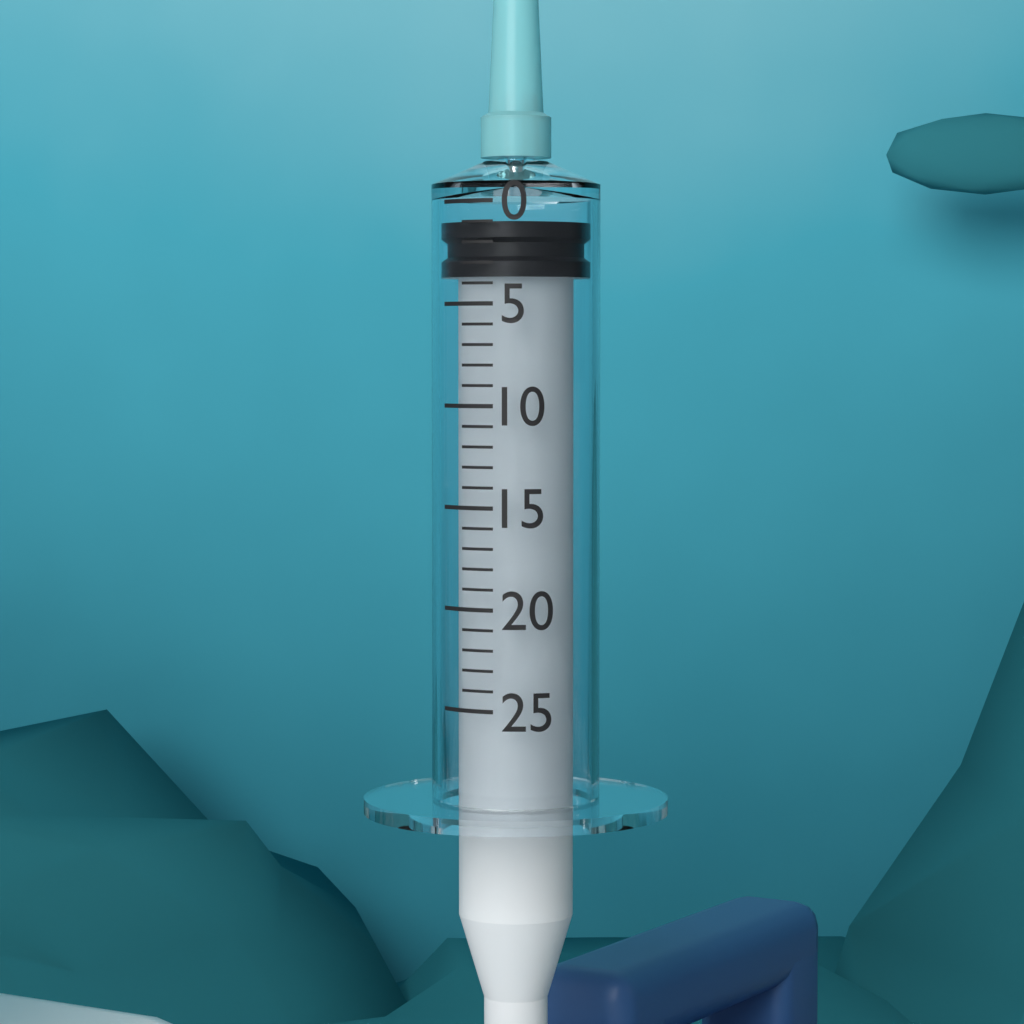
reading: 1 (no unit)
